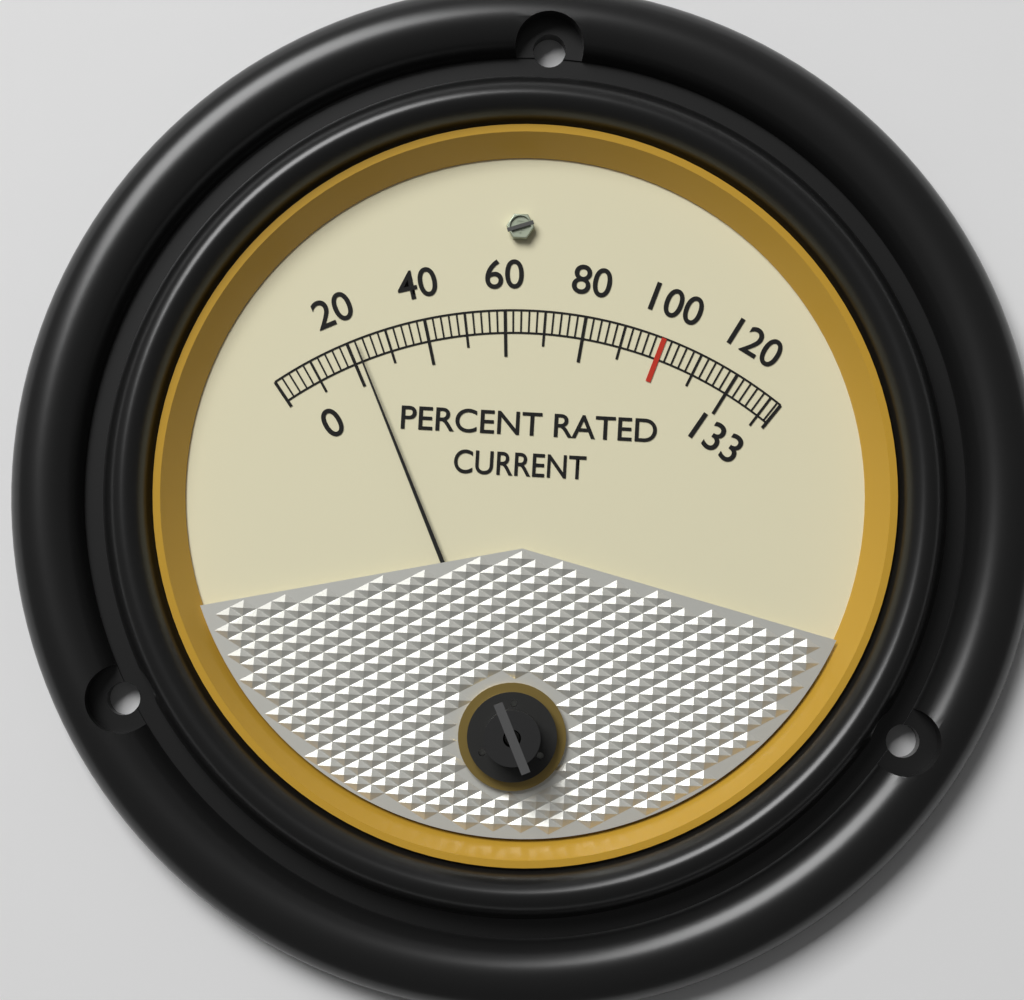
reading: 22 %
